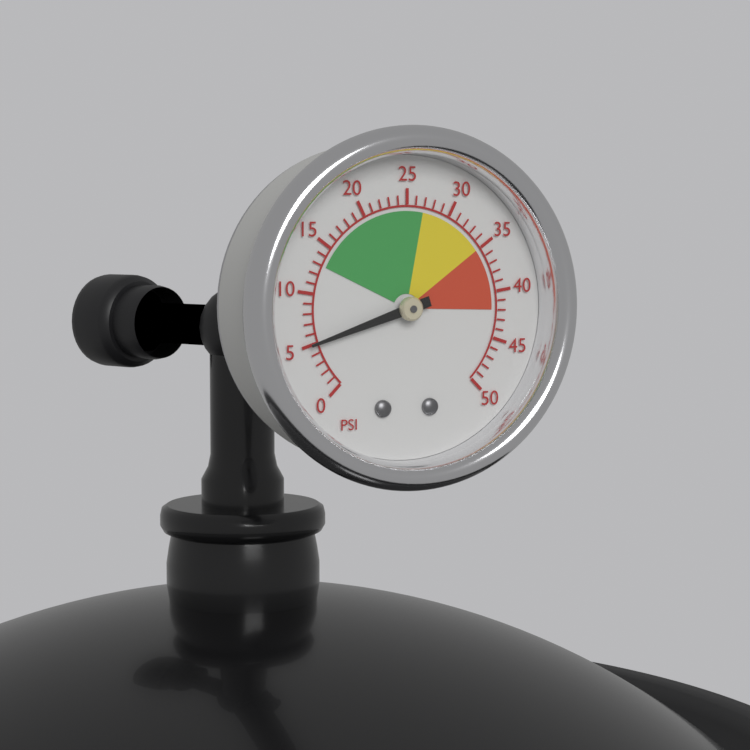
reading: 5 psi
